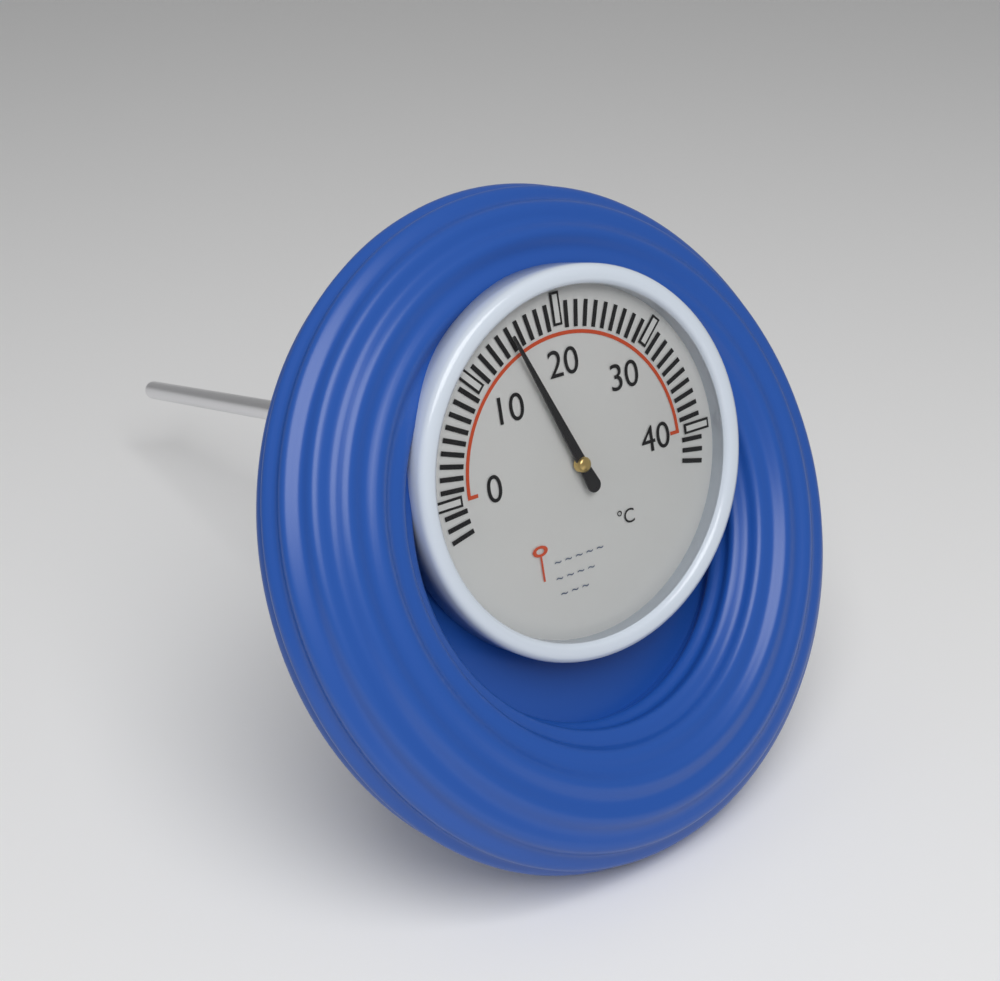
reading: 15 °C
